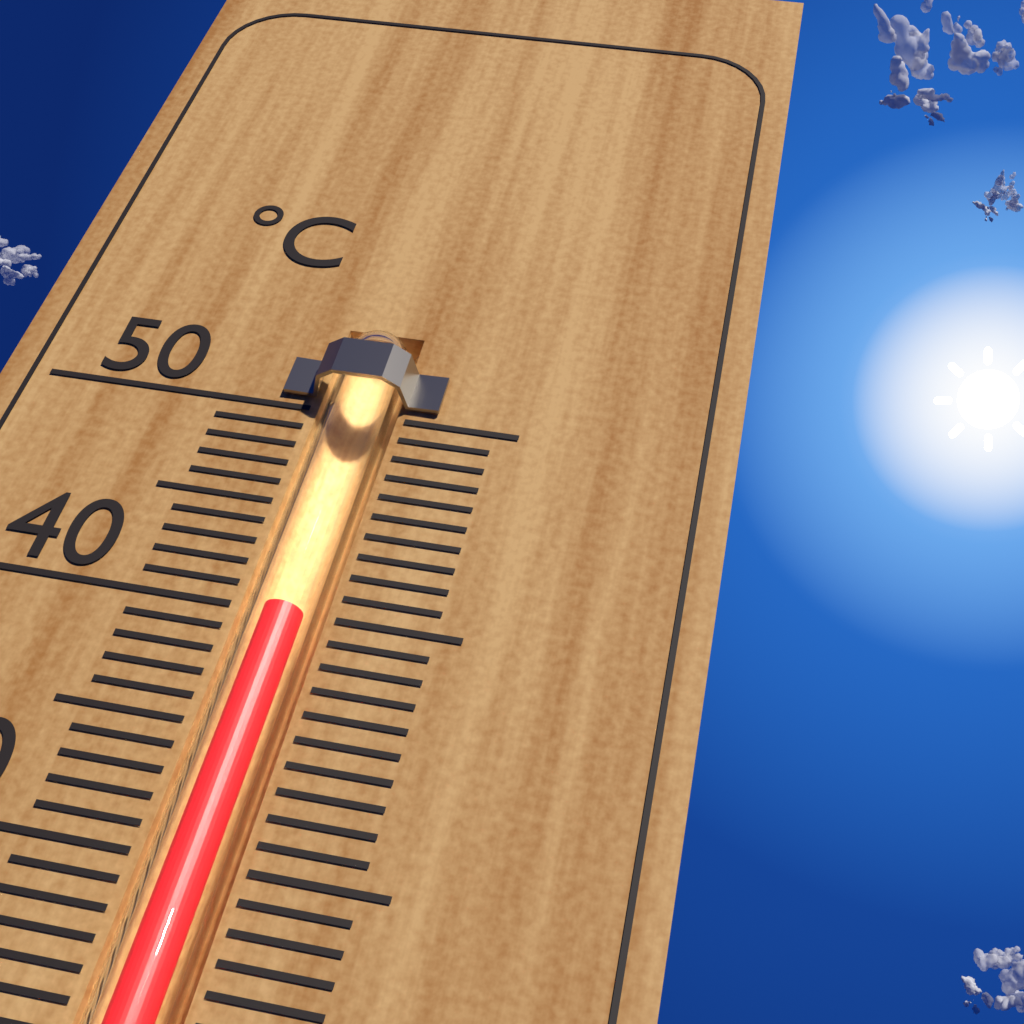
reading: 40 °C
